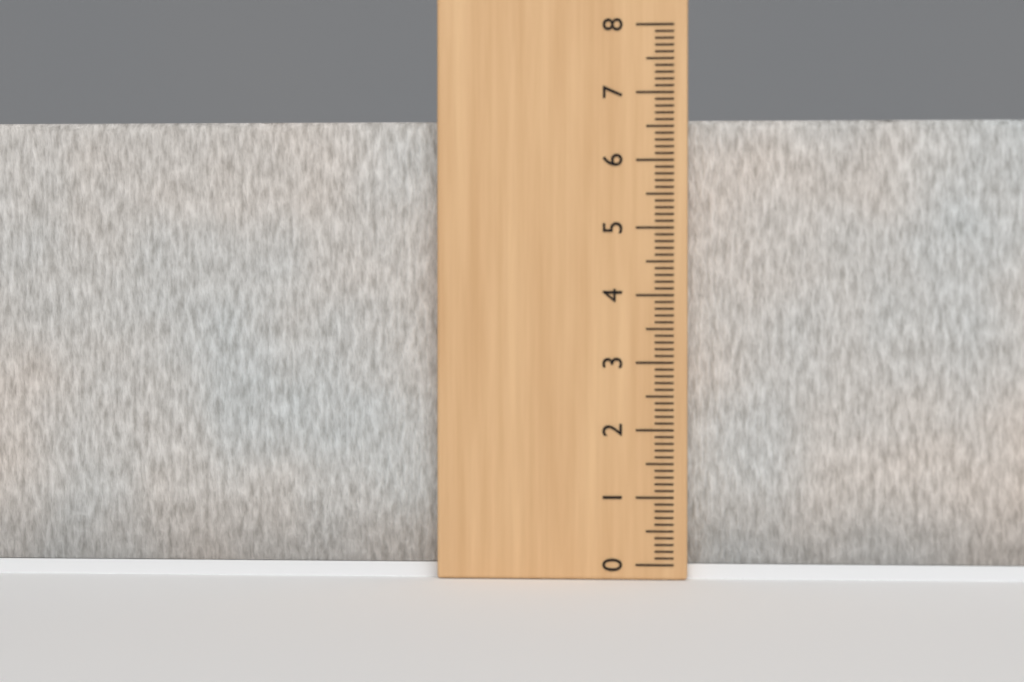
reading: 6.6 (no unit)
